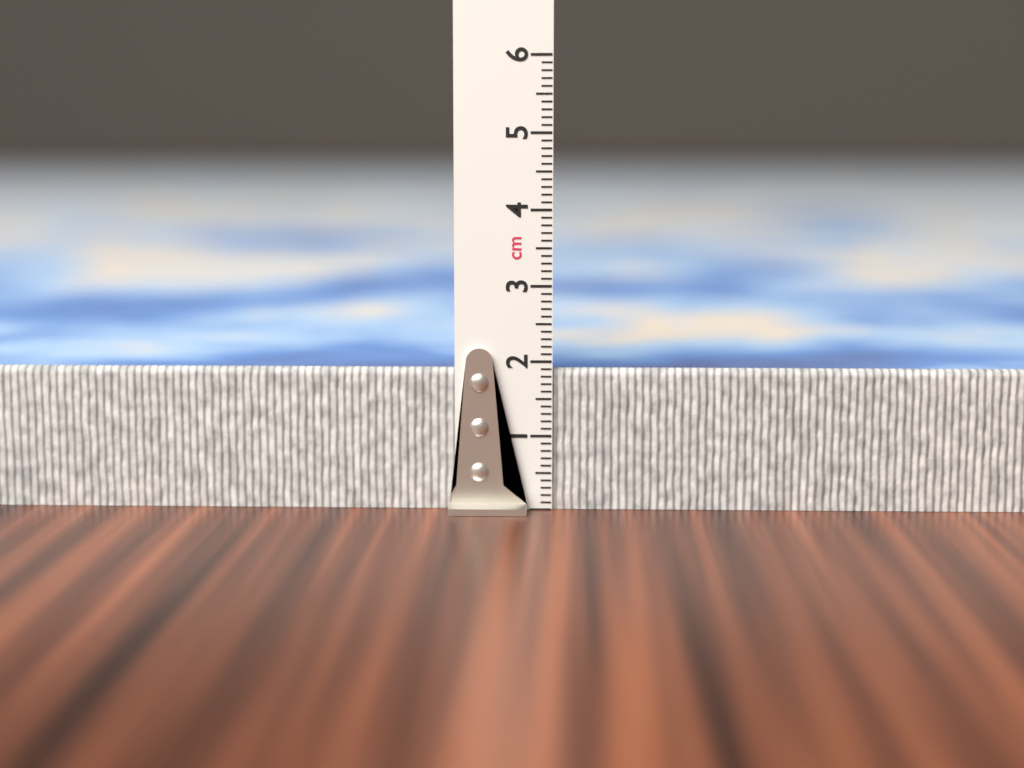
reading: 1.9 cm
